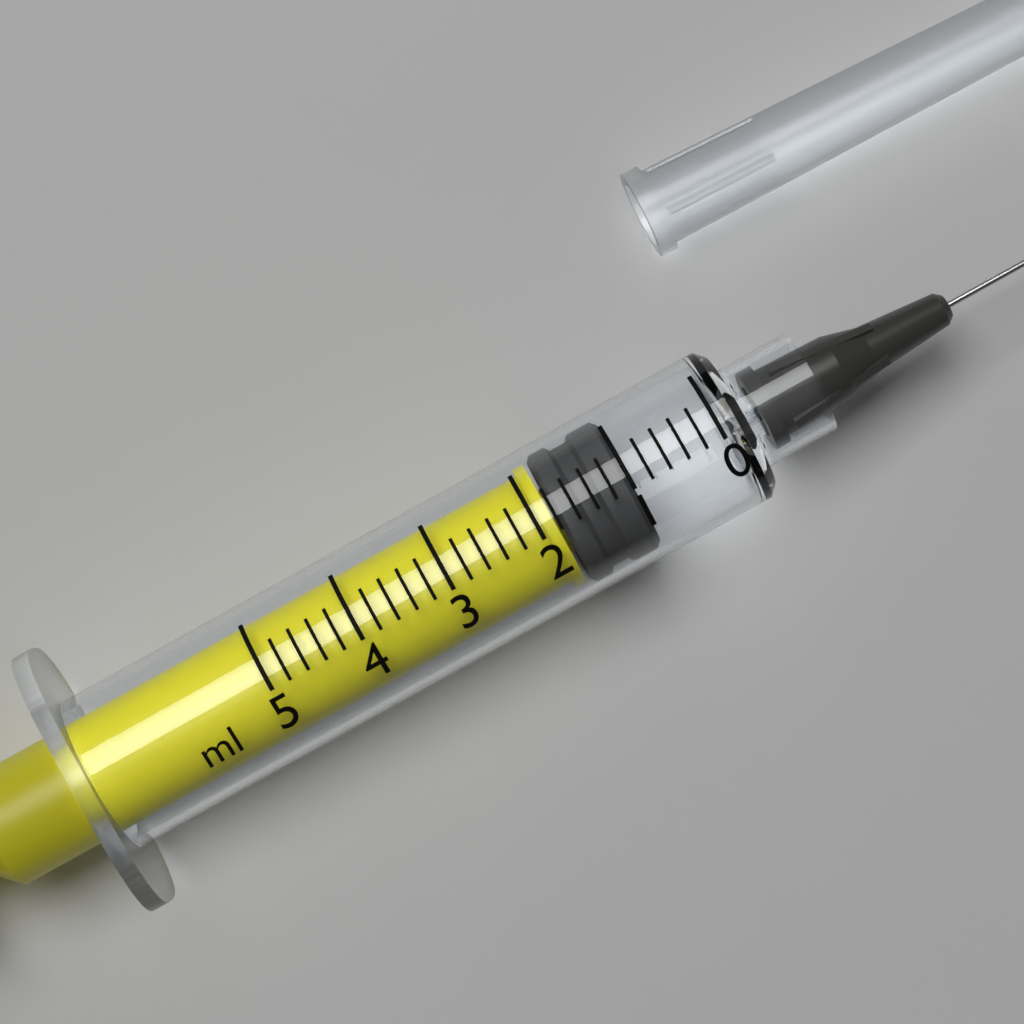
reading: 1.0 ml
